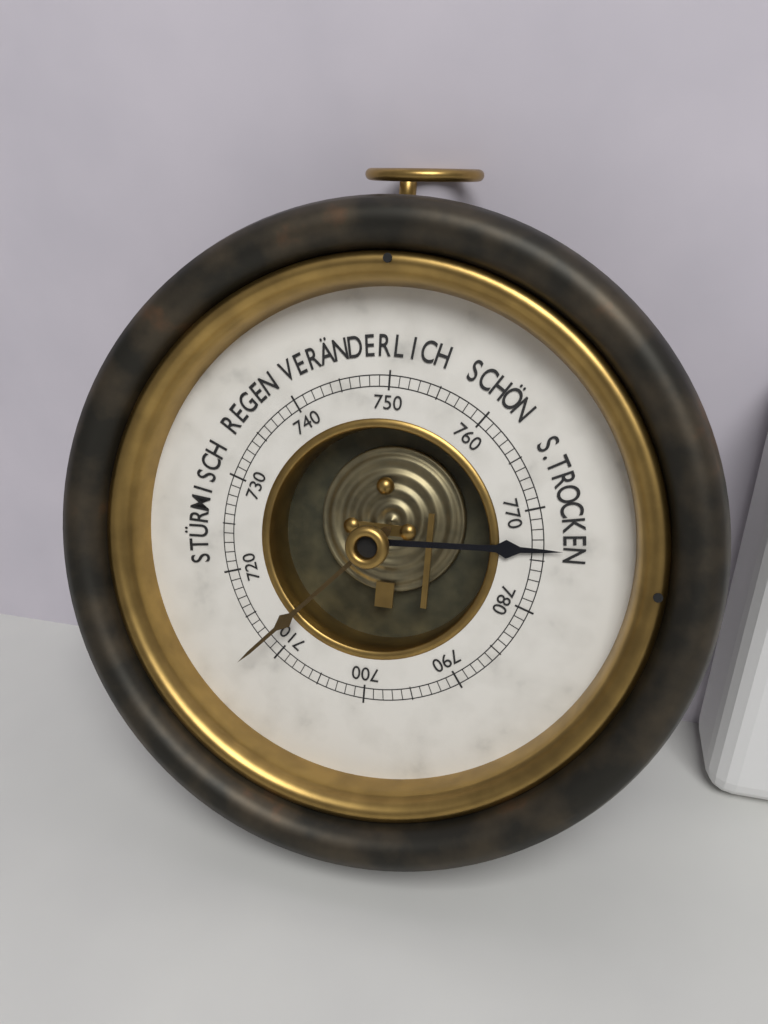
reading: 774 mmHg
